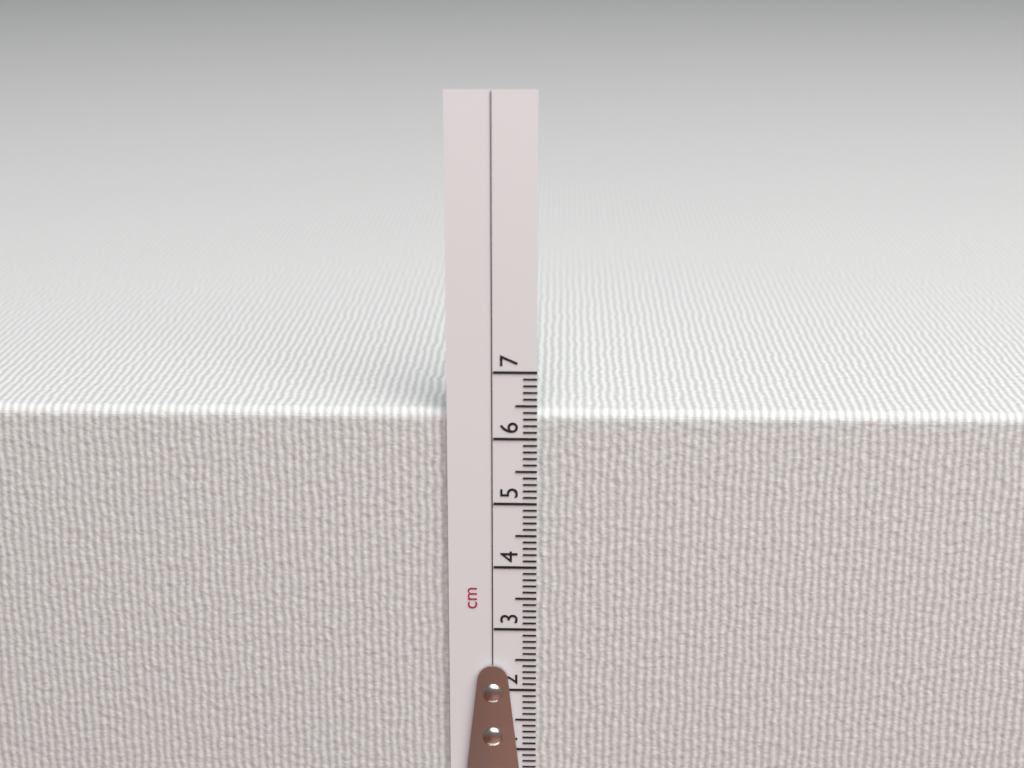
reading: 6.4 cm
